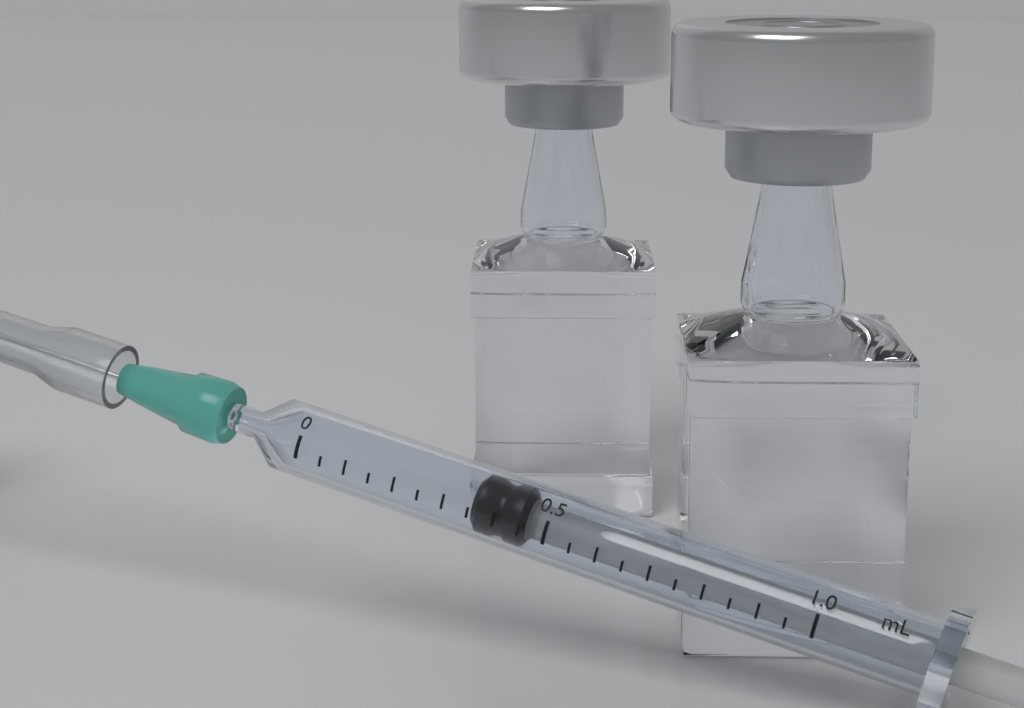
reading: 0.35 mL
